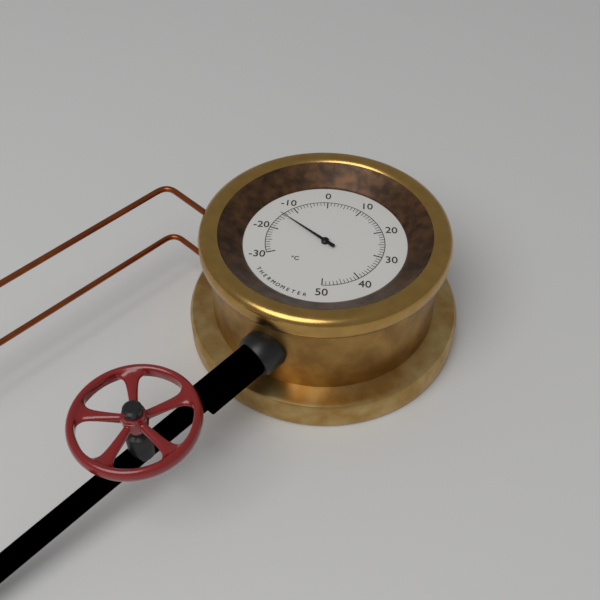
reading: -14 °C
